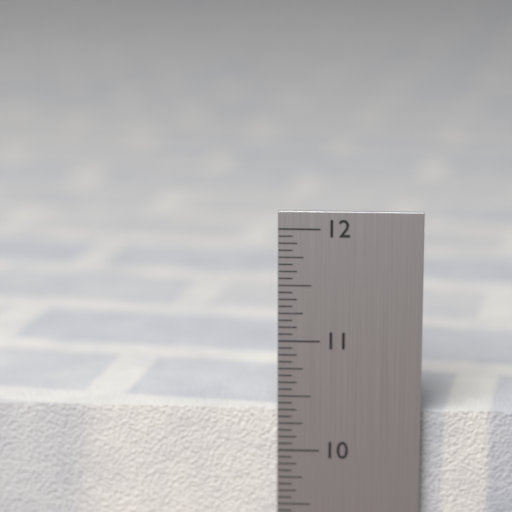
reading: 10.3750 in
